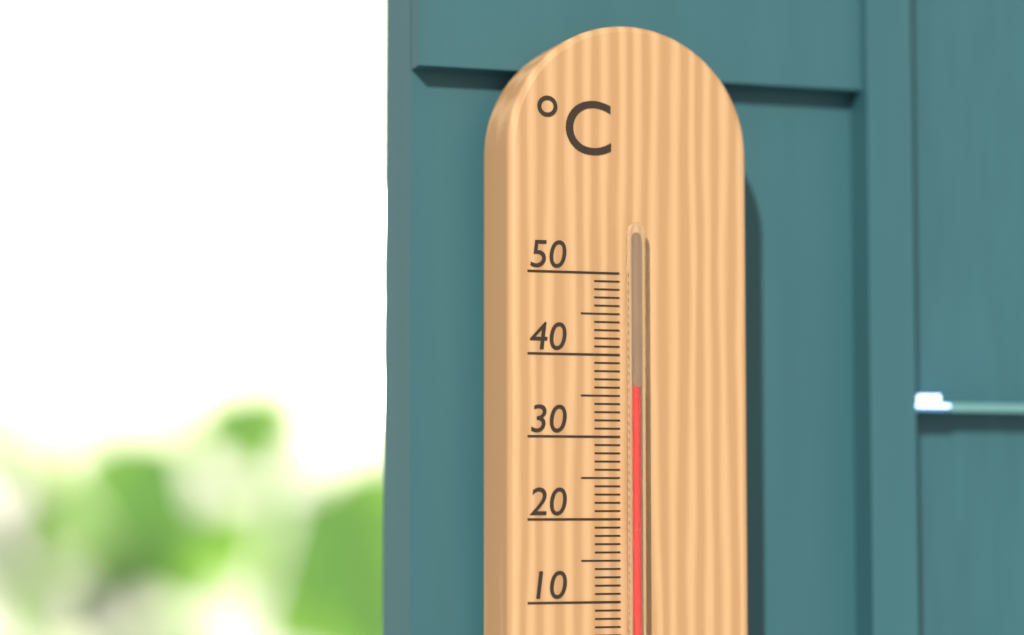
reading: 36 °C
